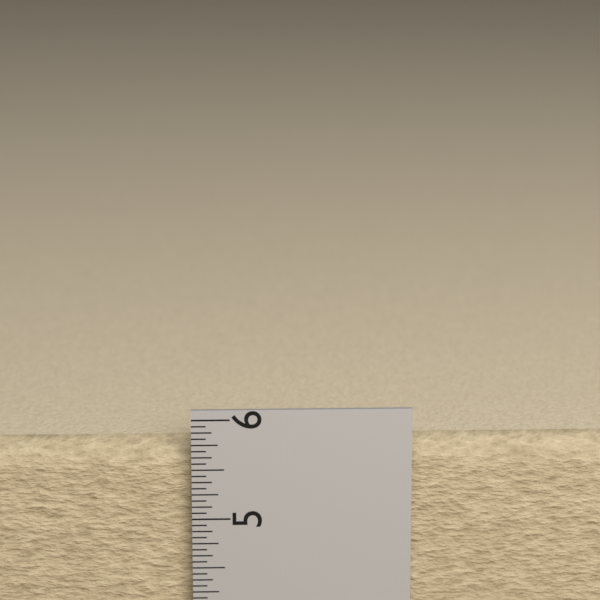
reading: 5.7500 in
